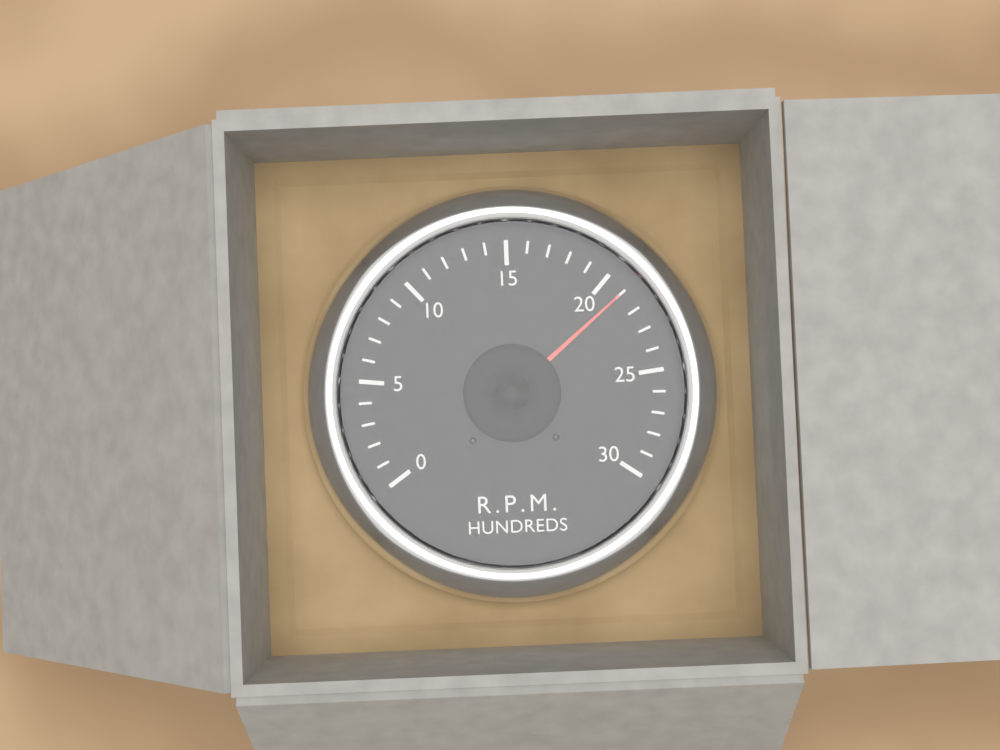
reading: 21 RPM x100
